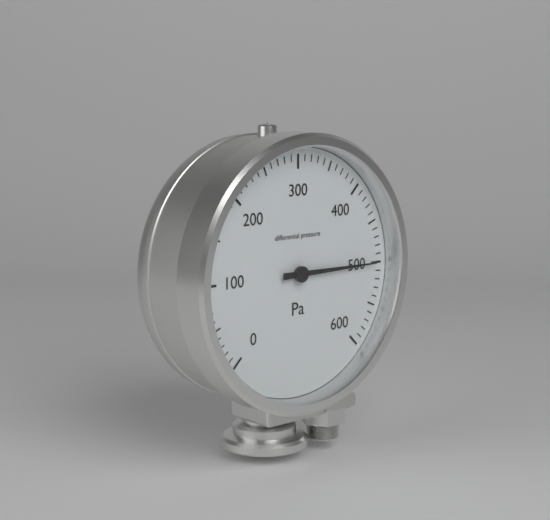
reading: 500 Pa
